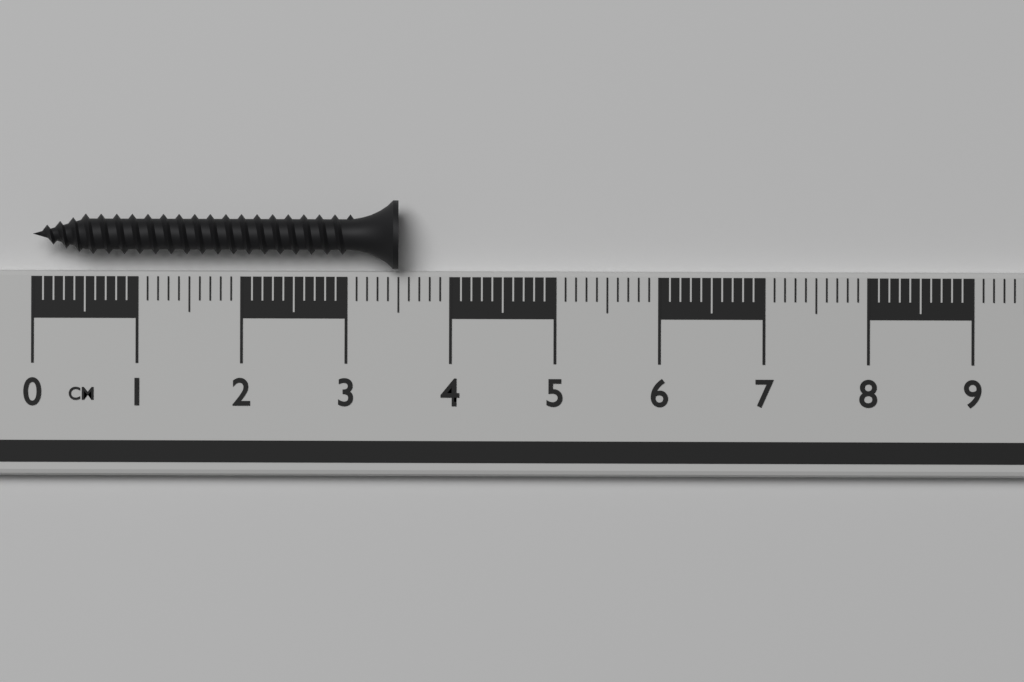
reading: 3.5 cm
